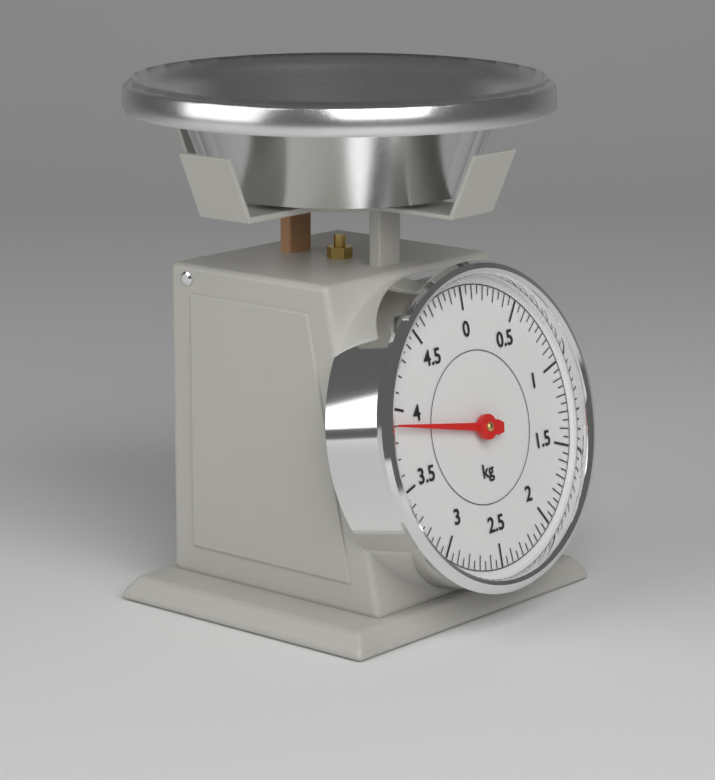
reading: 3.90 kg
